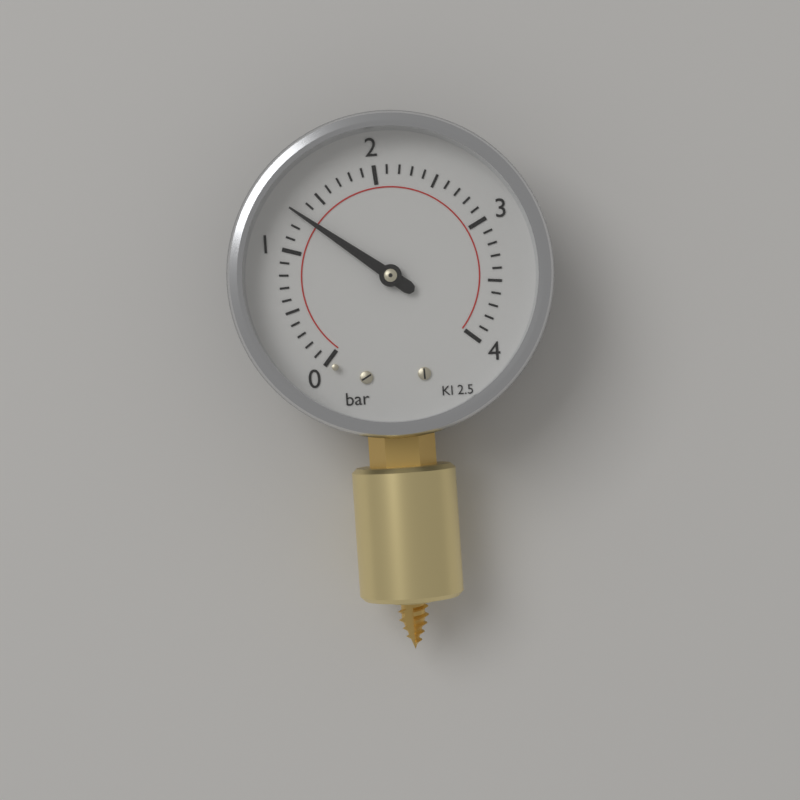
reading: 1.3 bar
